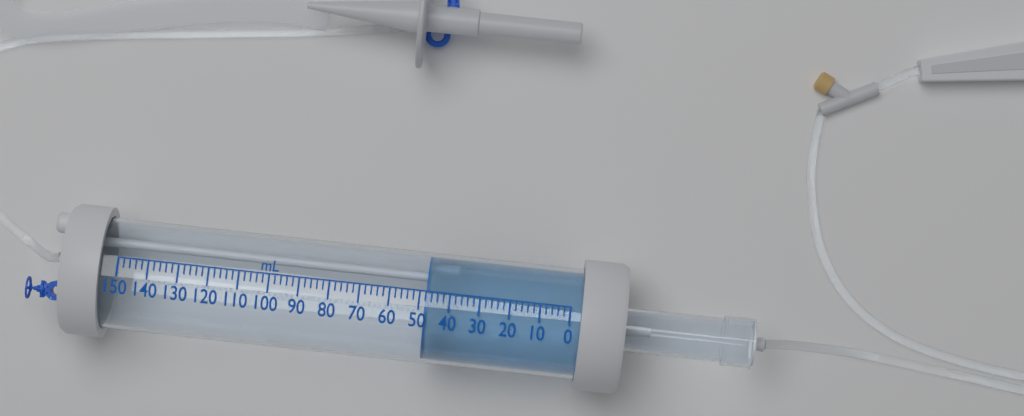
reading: 48 mL
